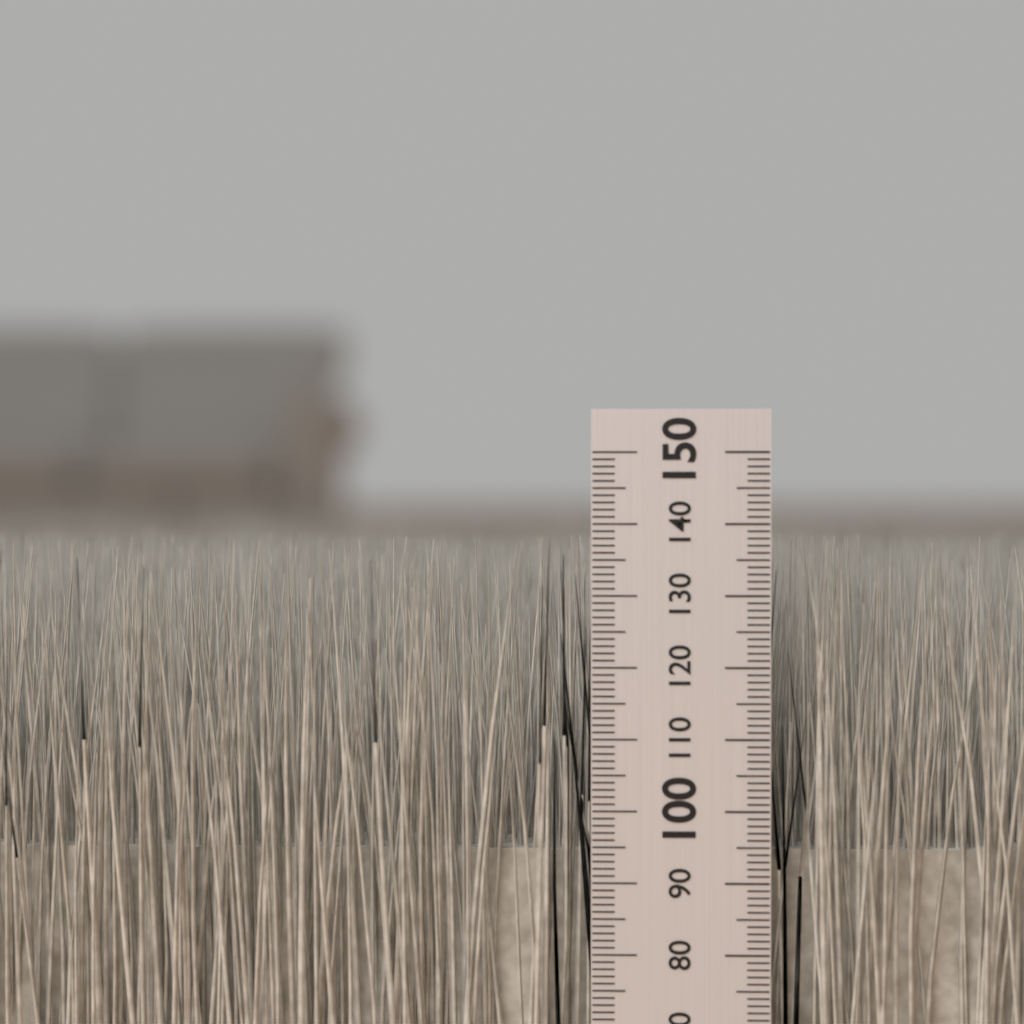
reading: 138 mm
